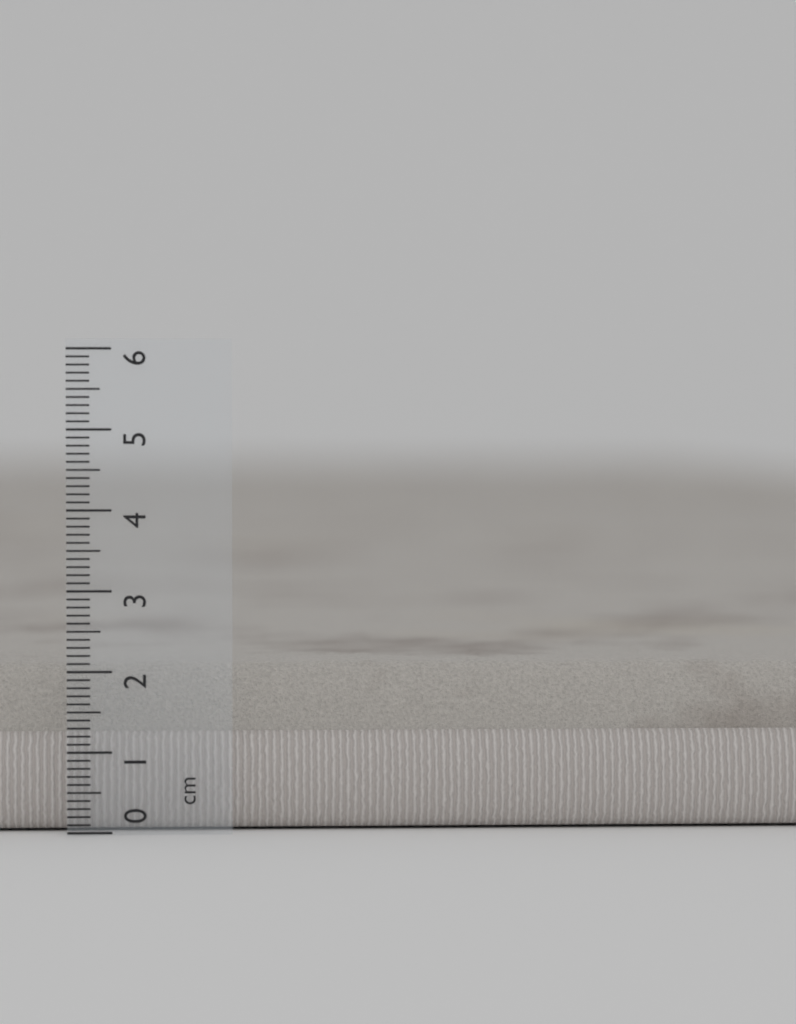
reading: 2.1 cm
